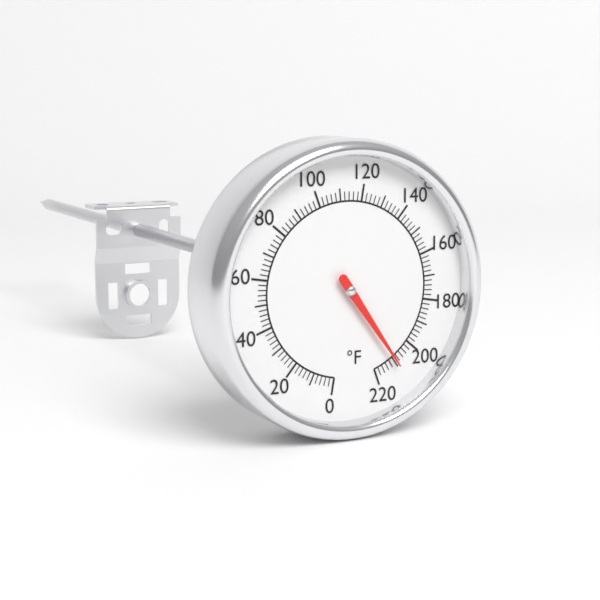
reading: 210 °F
